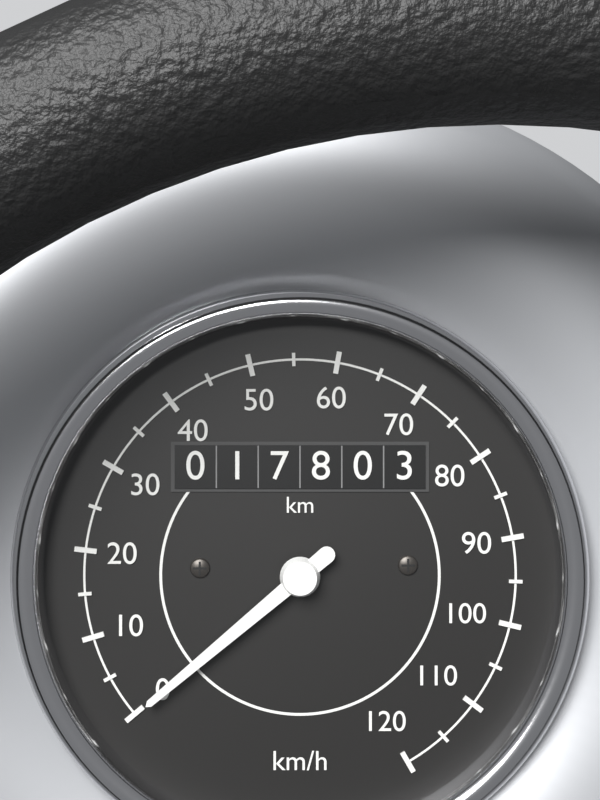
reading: 0 km/h
